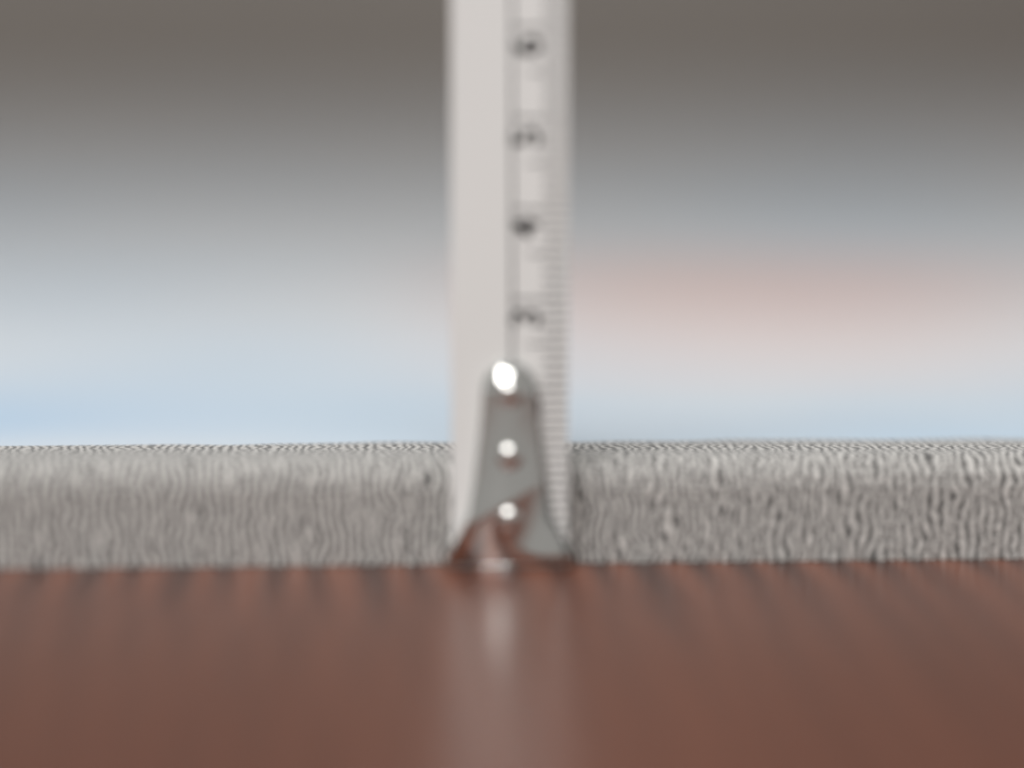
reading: 1.2 cm
